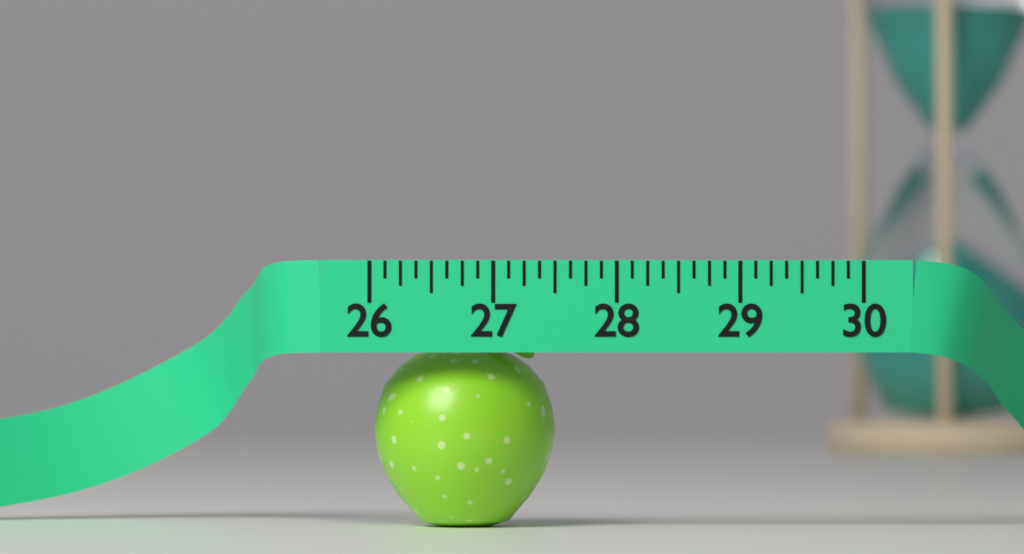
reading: 27.500 (no unit)
